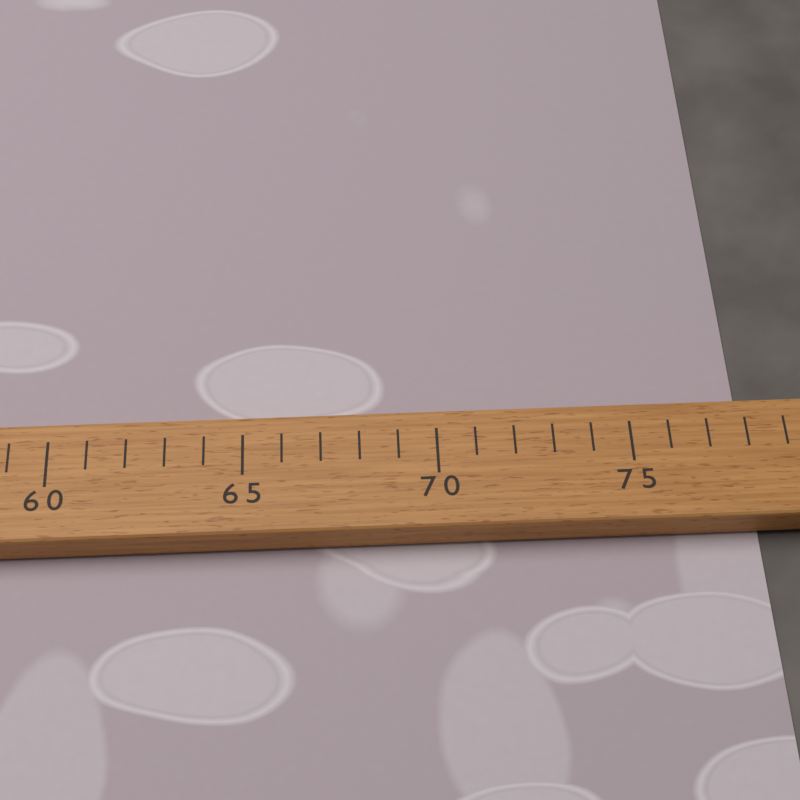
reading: 78 (no unit)
